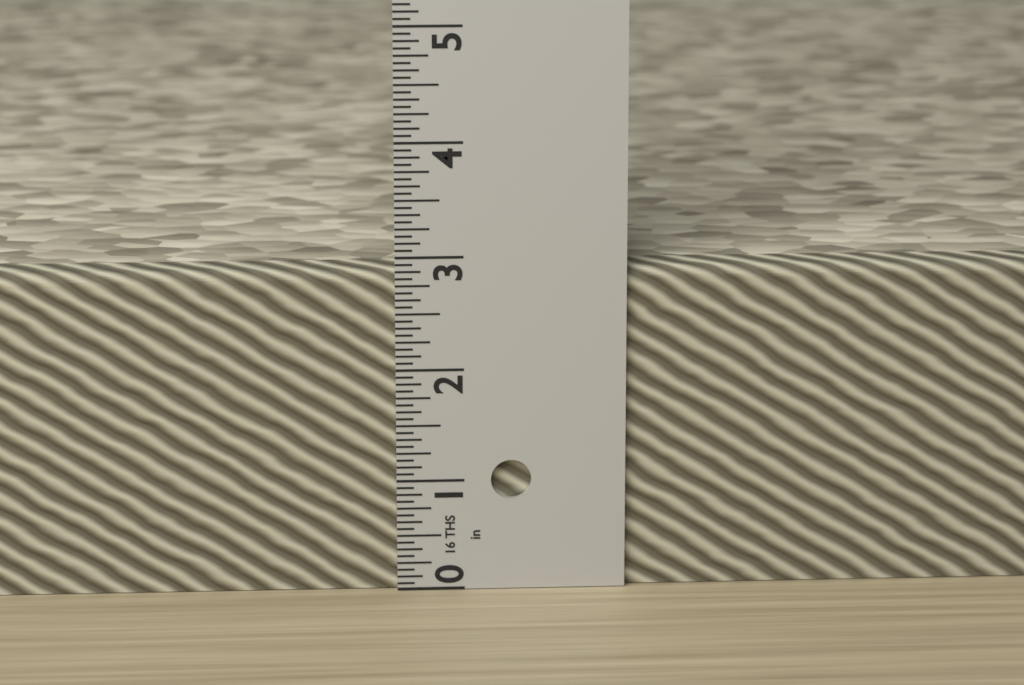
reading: 2.8750 in
